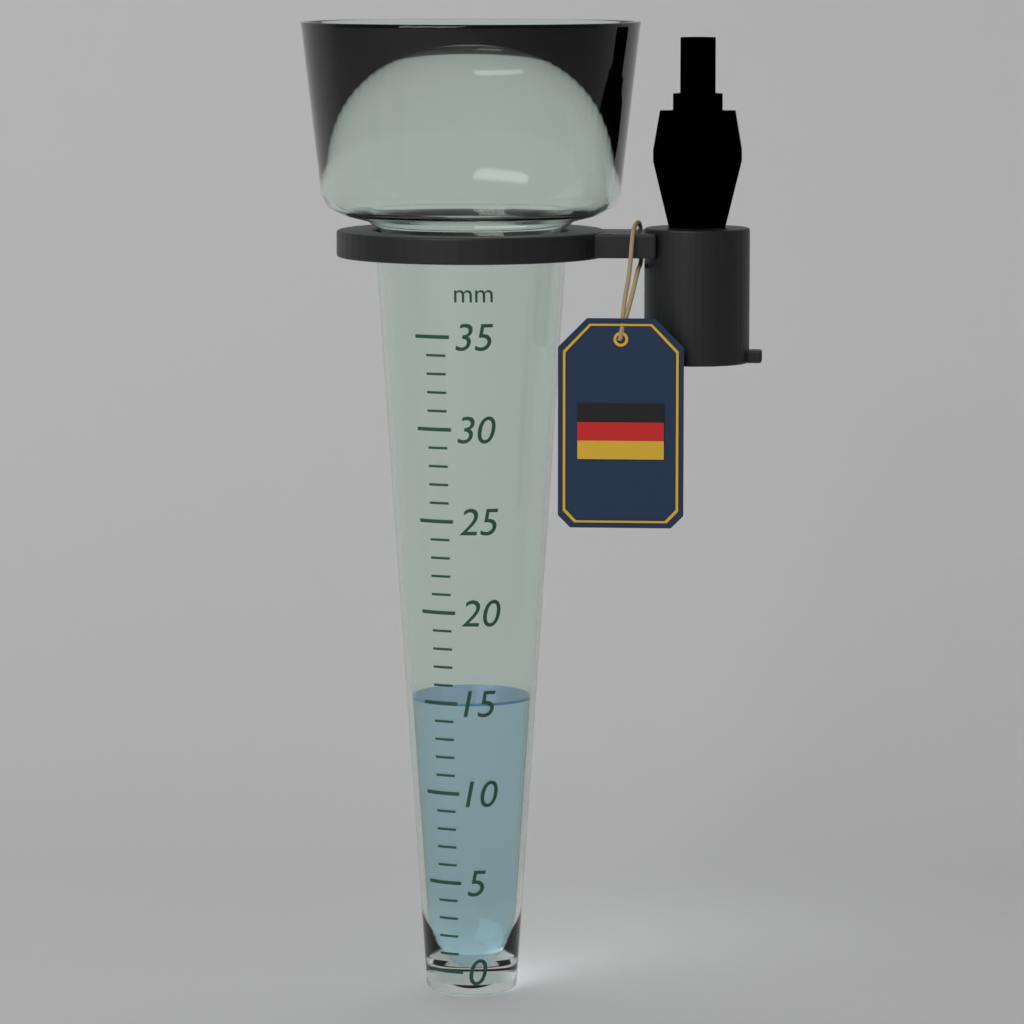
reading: 15 mm
